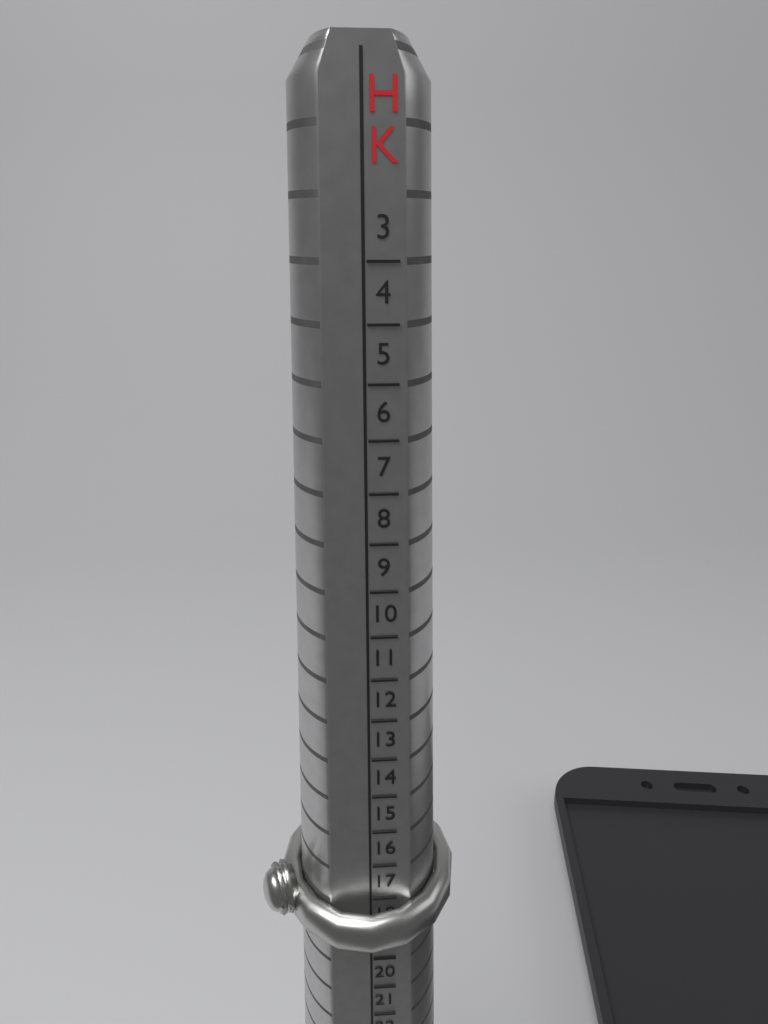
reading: 18 HK
